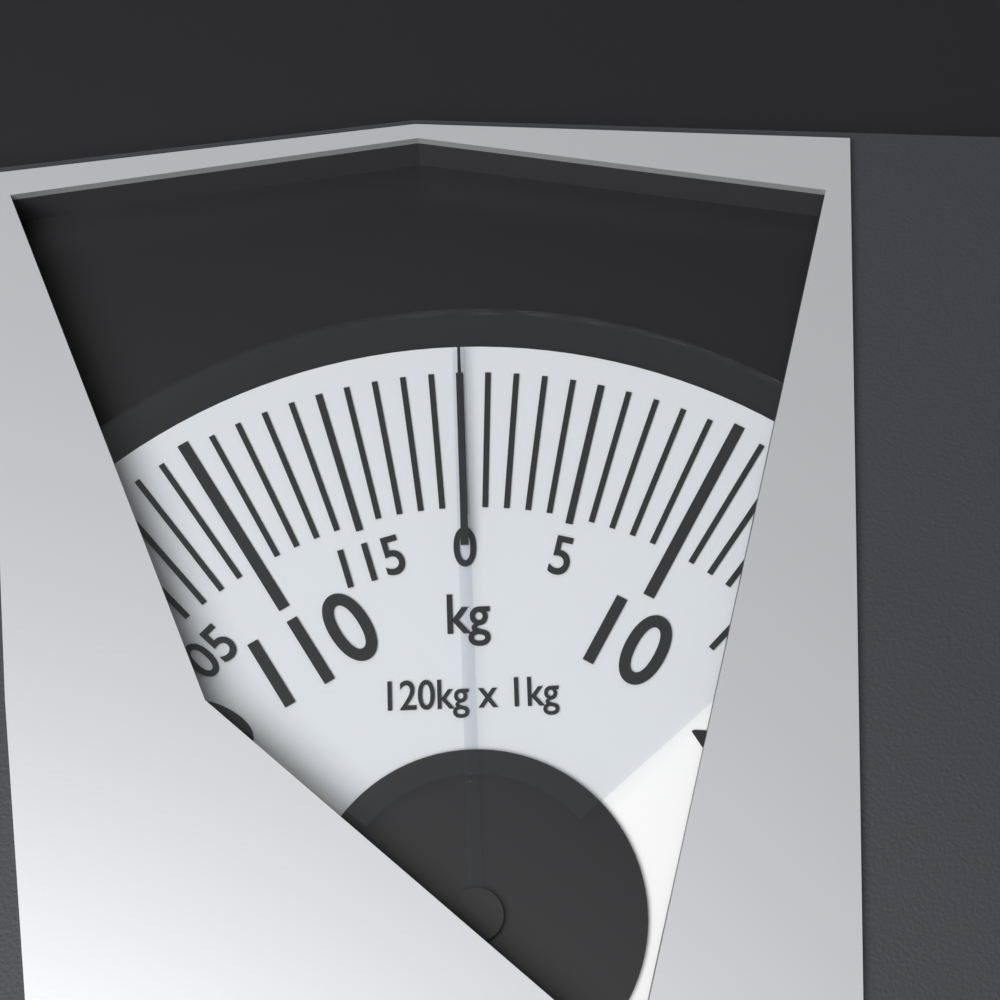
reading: 0 kg
